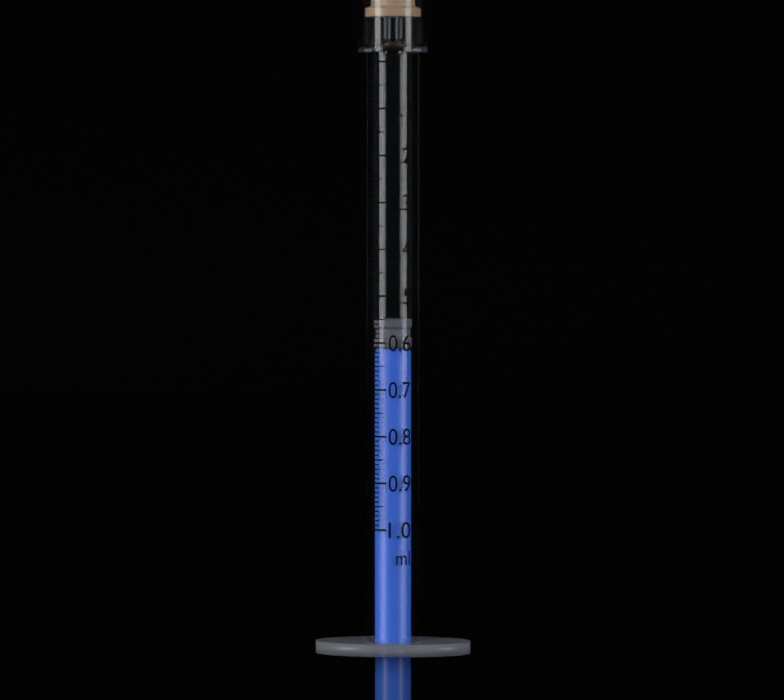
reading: 0.55 ml
